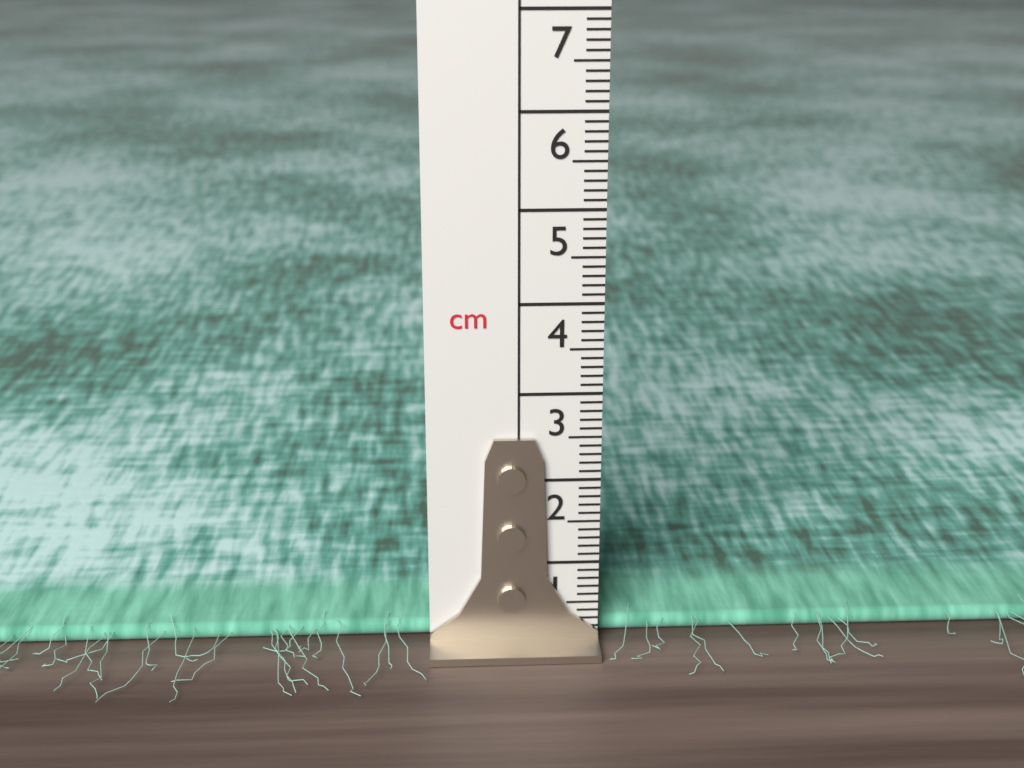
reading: 0.2 cm
